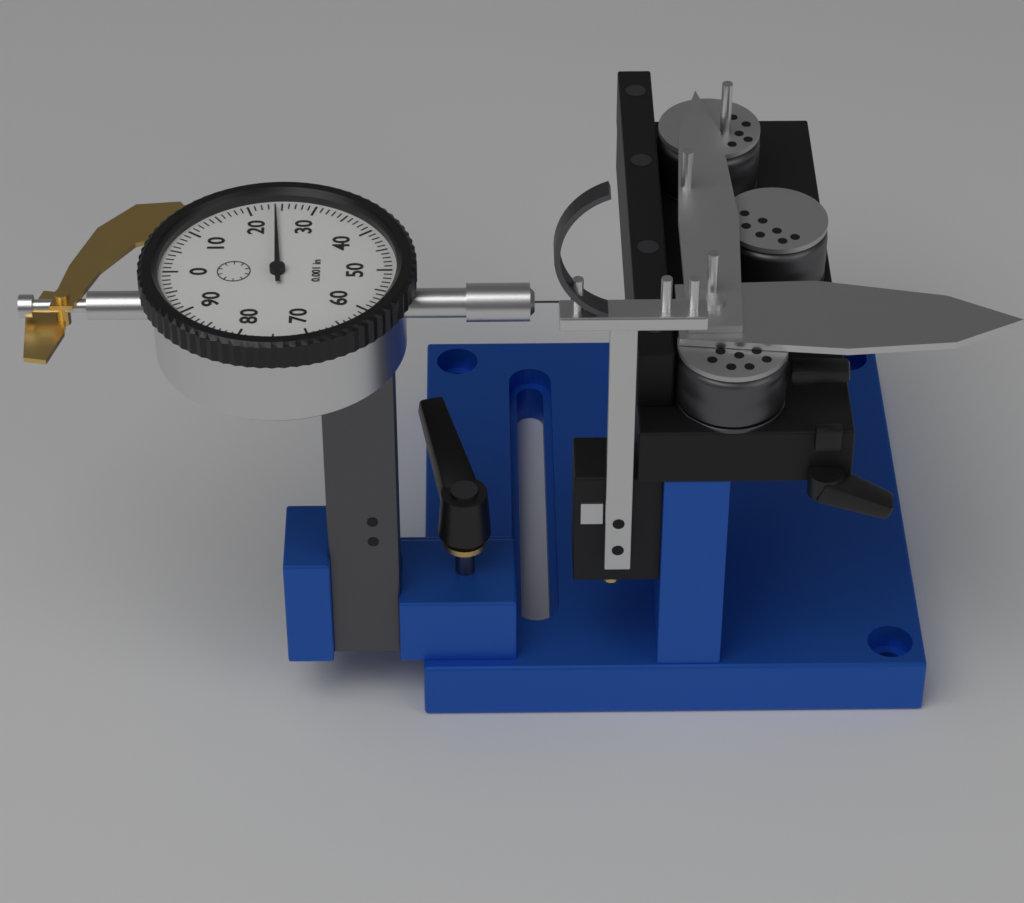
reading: 0.024 in
